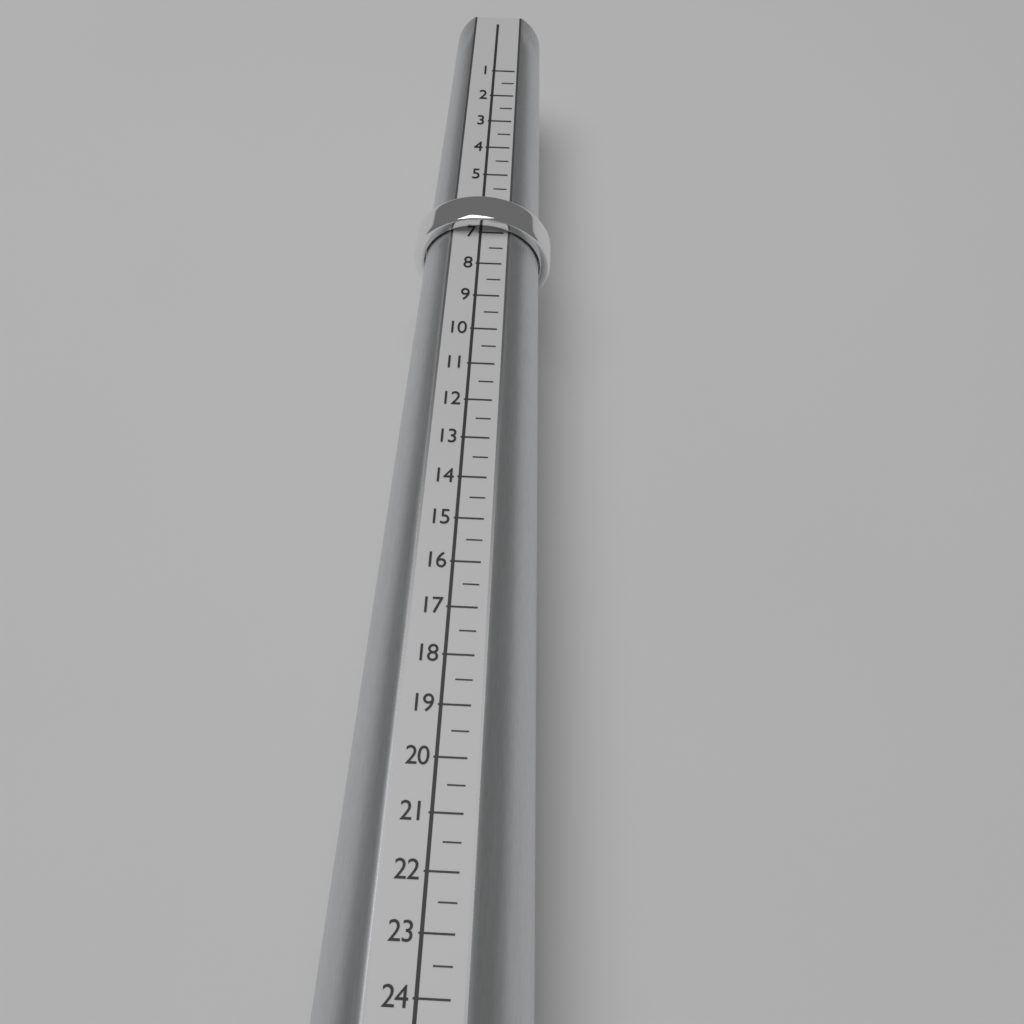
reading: 7.0 (no unit)
